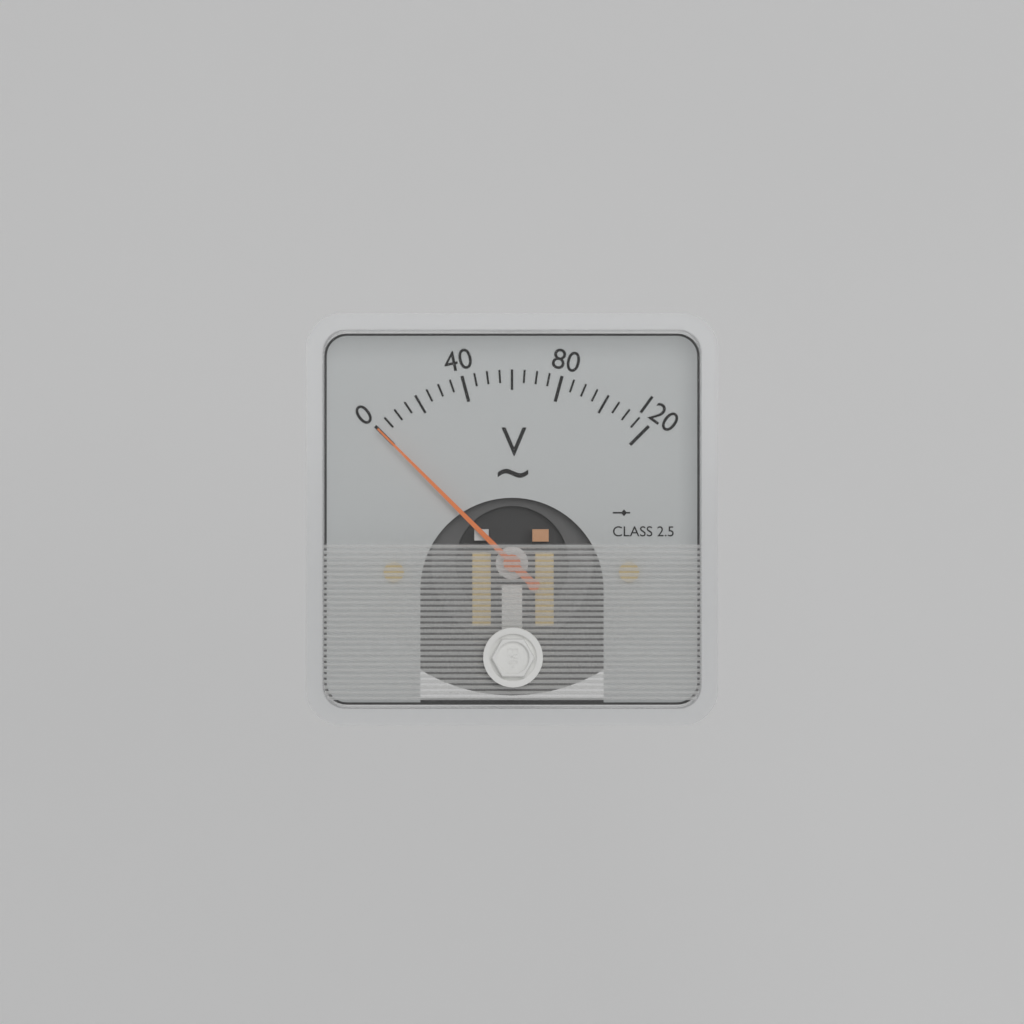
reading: 0 V
